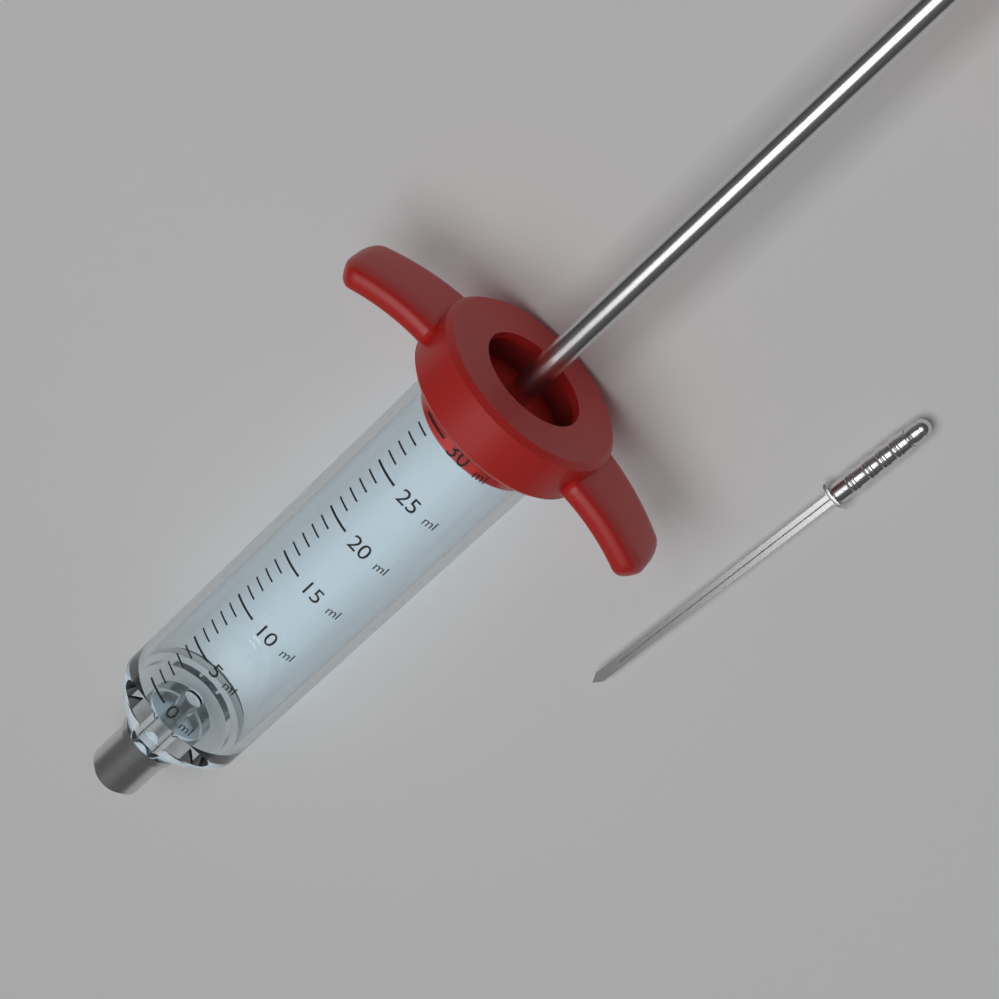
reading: 29 ml
